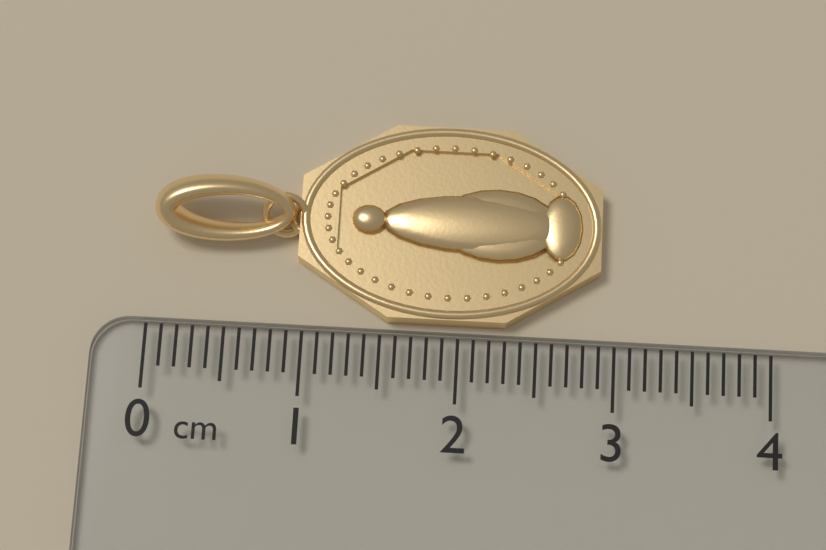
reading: 2.9 cm
